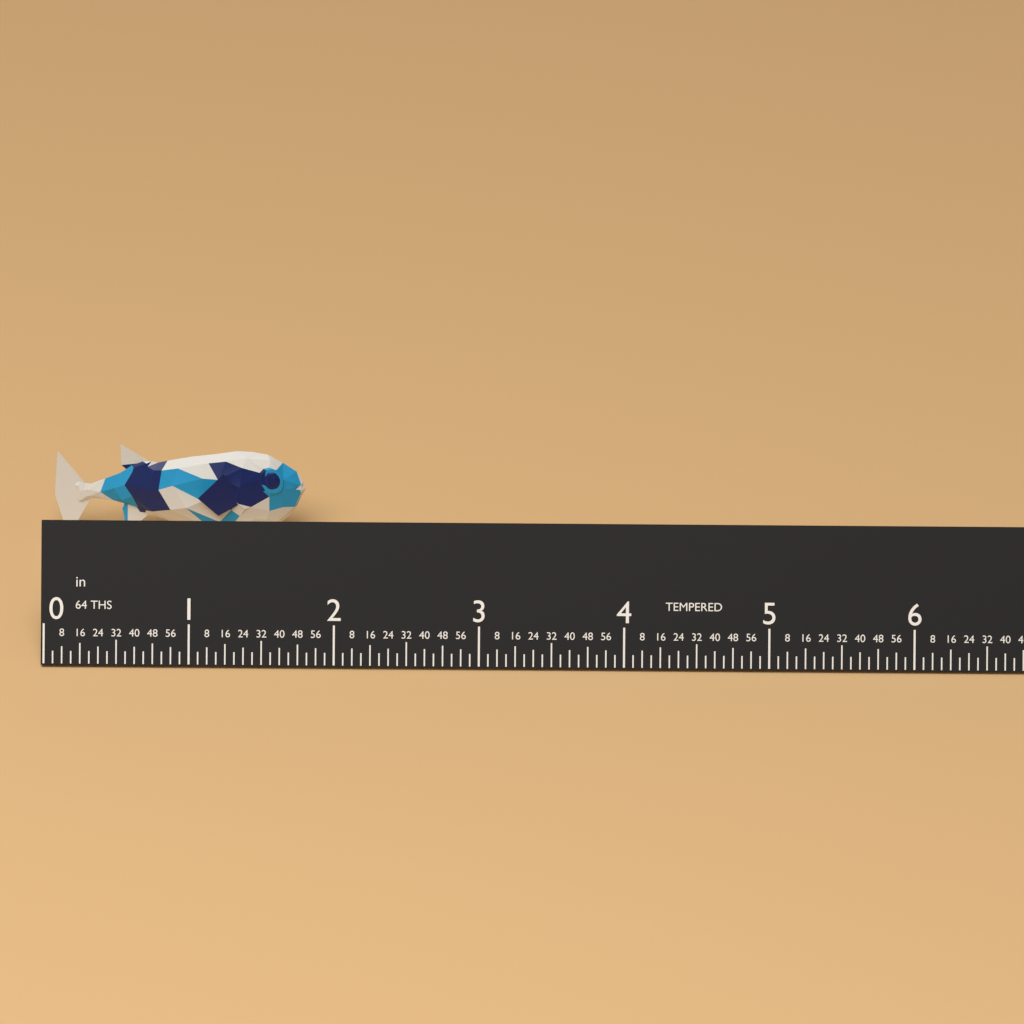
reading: 1.7500 in
